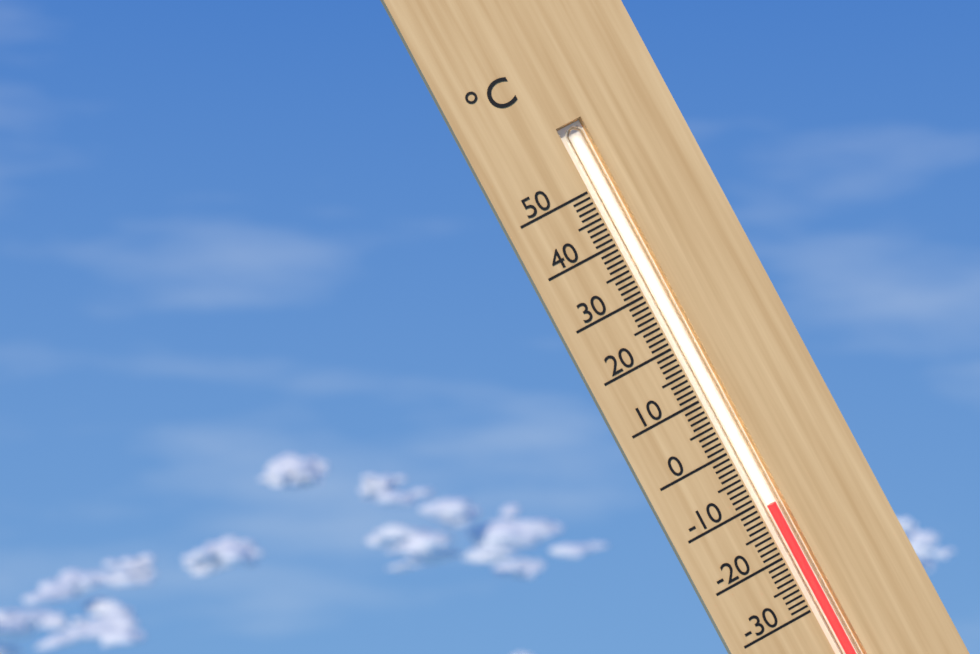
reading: -11 °C
